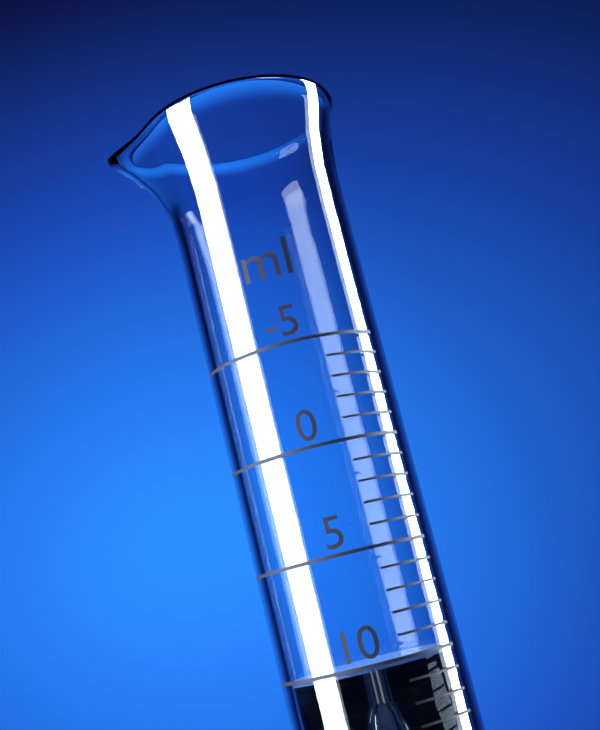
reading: 10 ml
